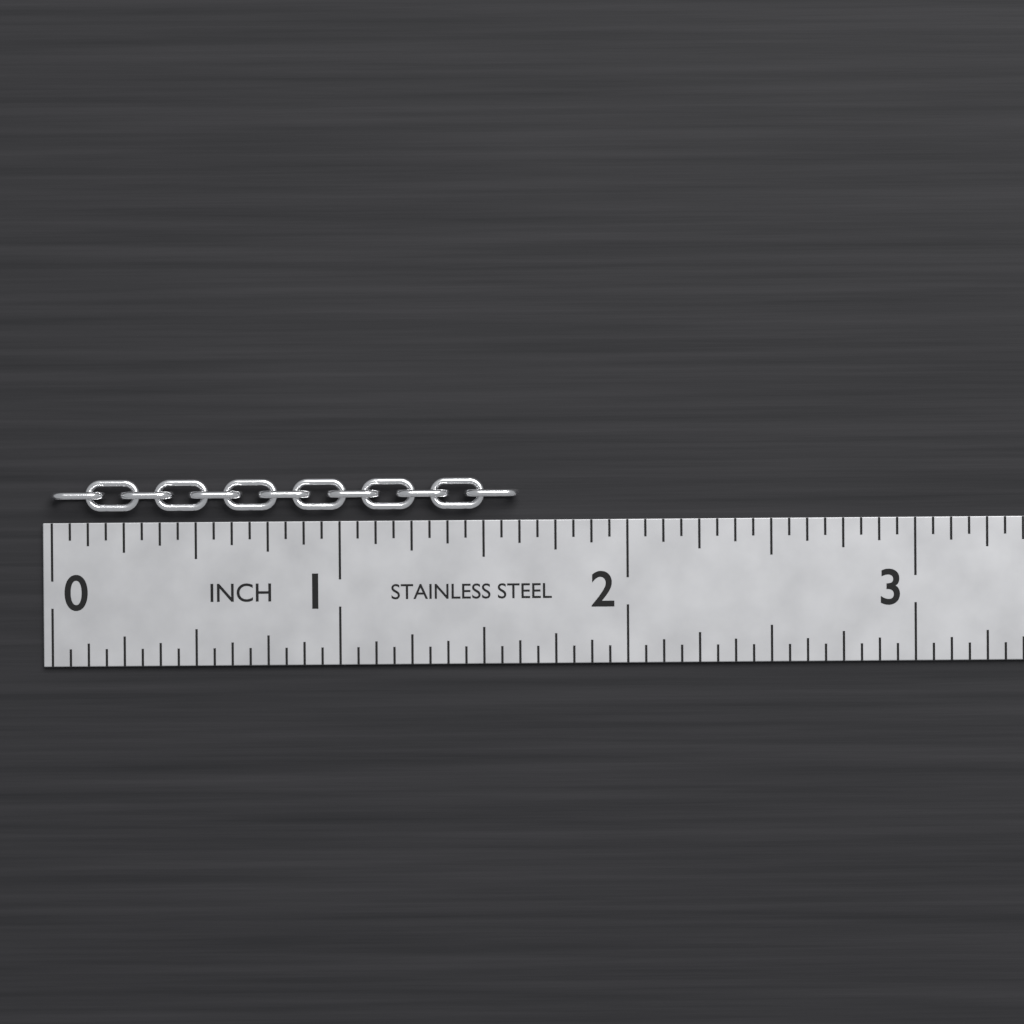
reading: 1.6250 in
